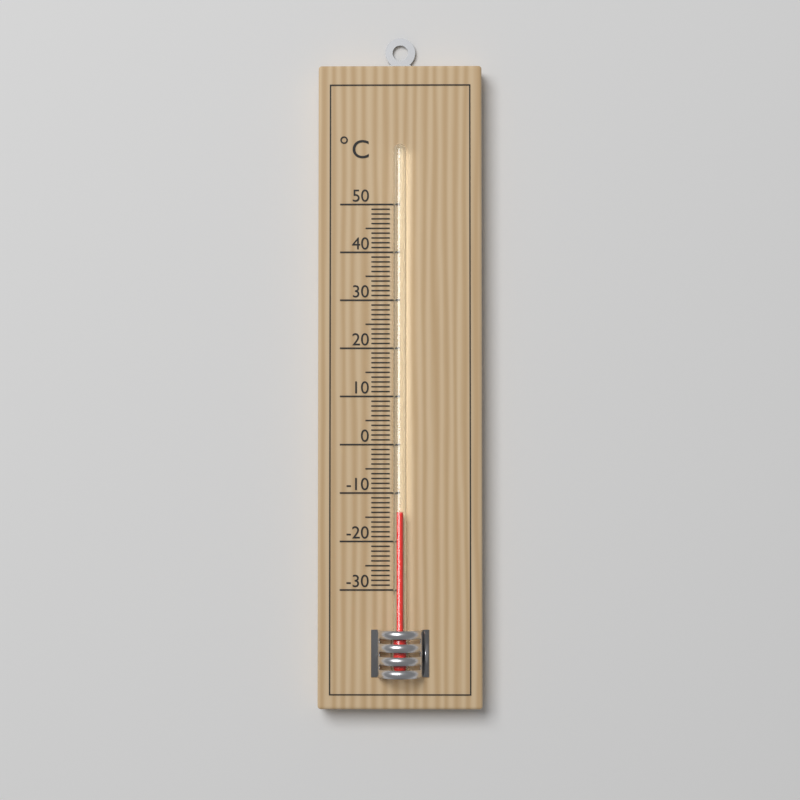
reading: -14 °C
